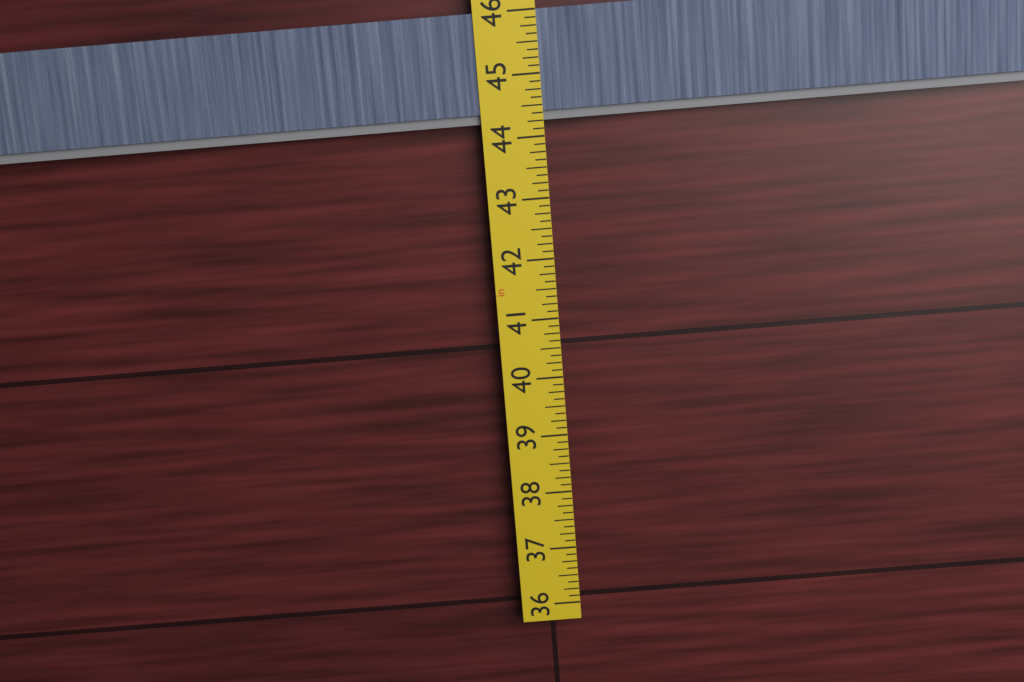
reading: 44.250 in
